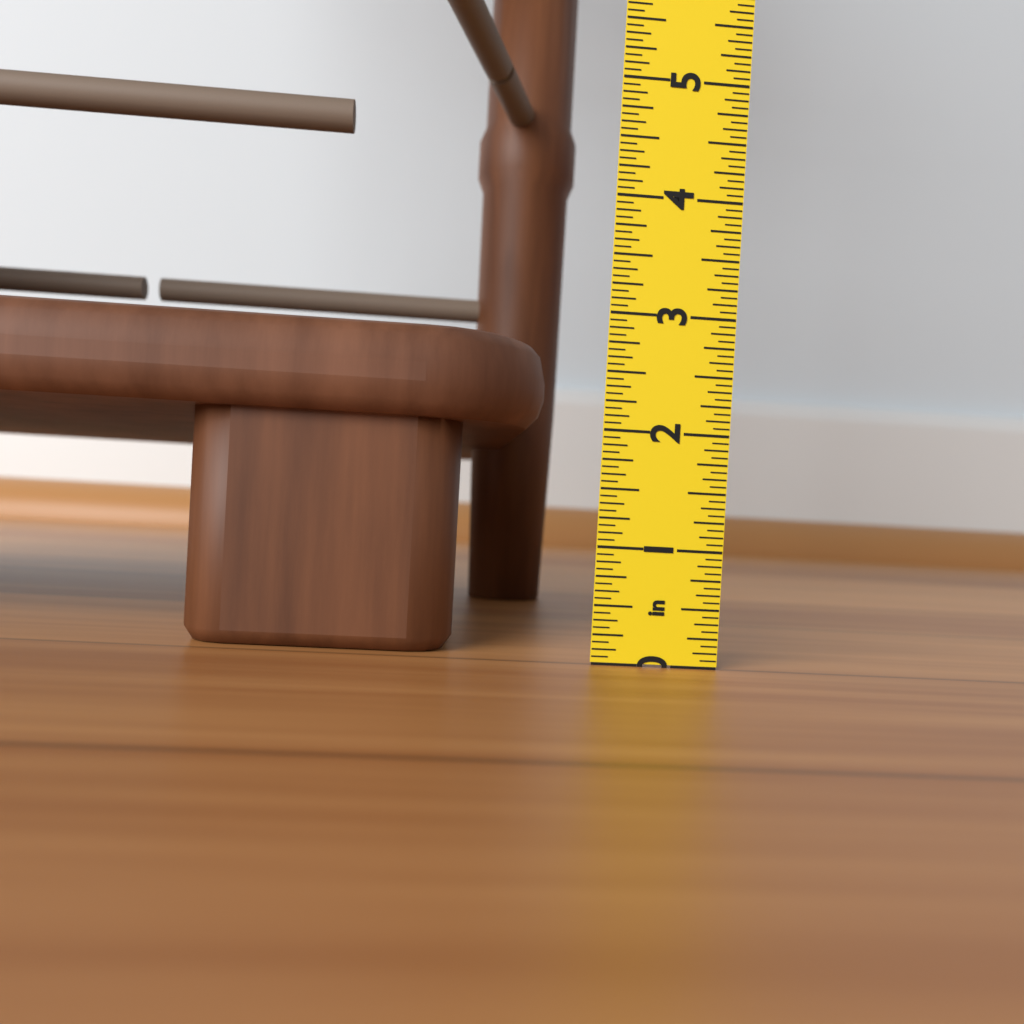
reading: 2.8125 in
